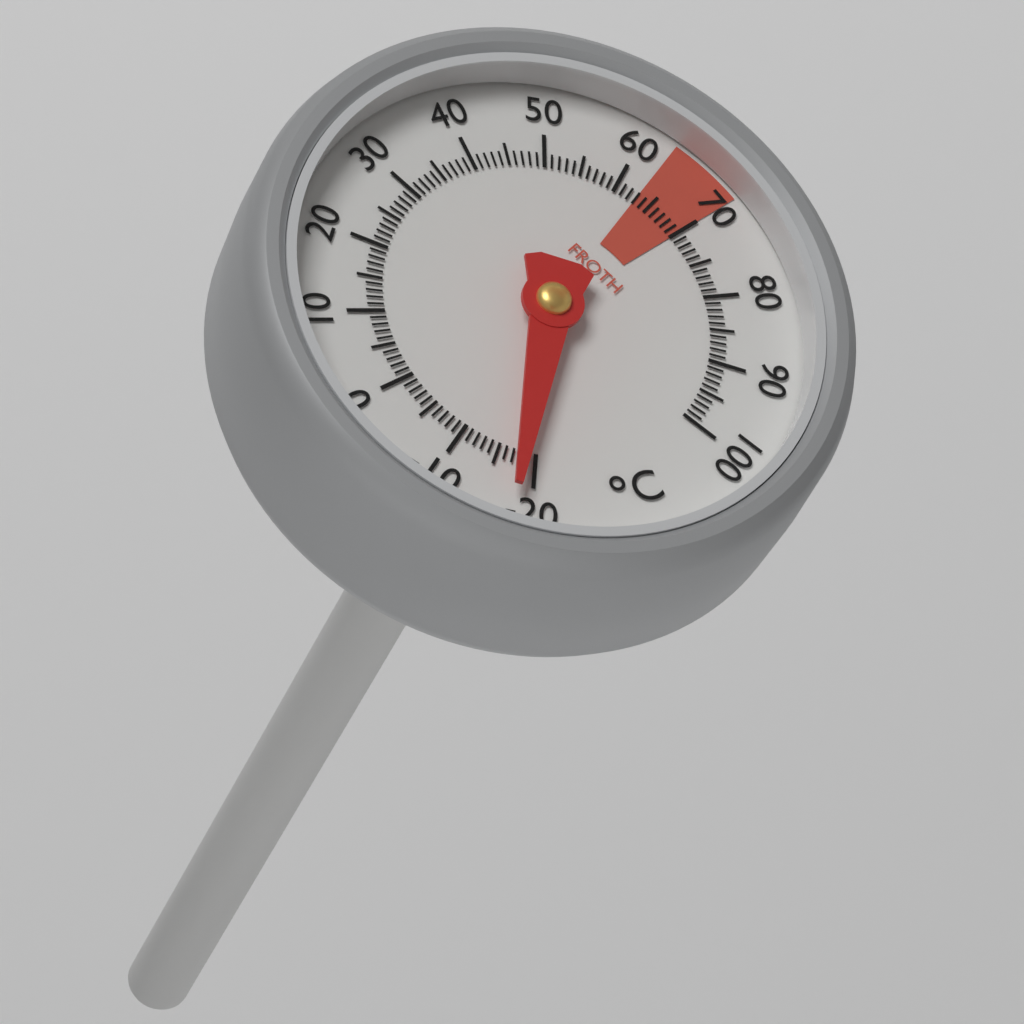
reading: -18 °C
